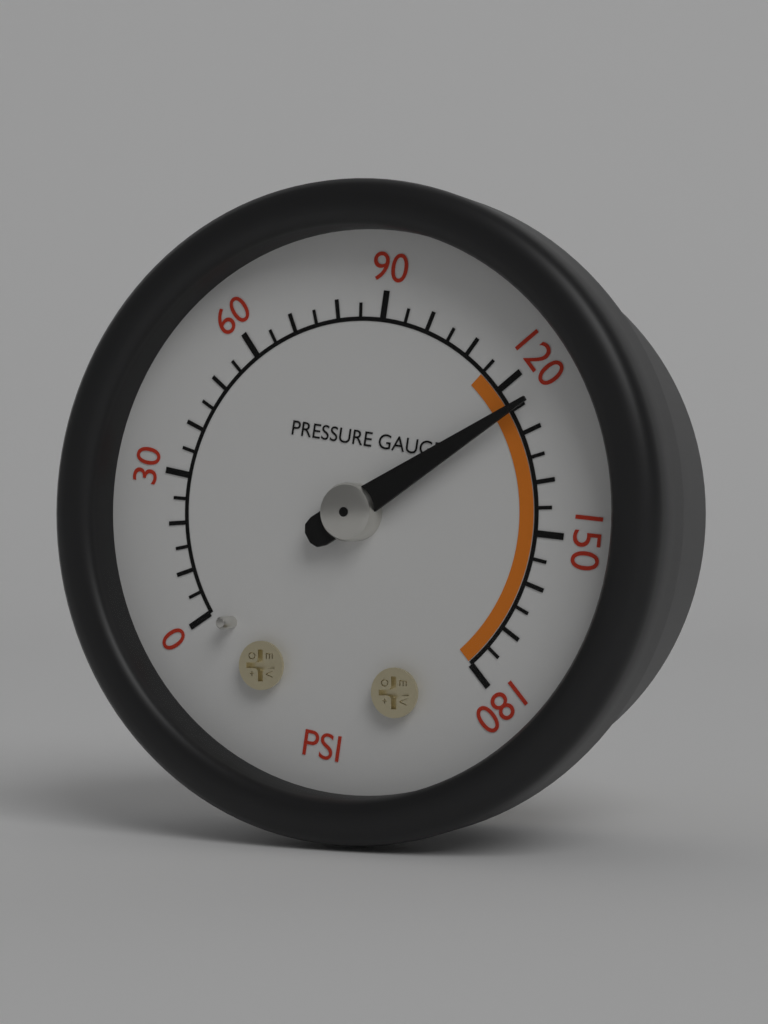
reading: 125 psi
